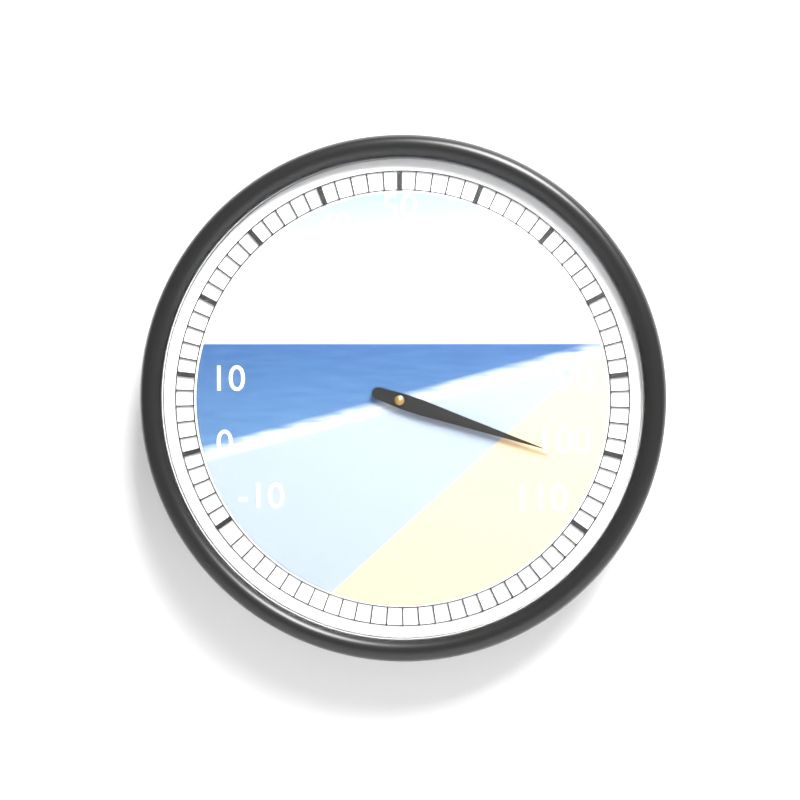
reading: 102 (no unit)
